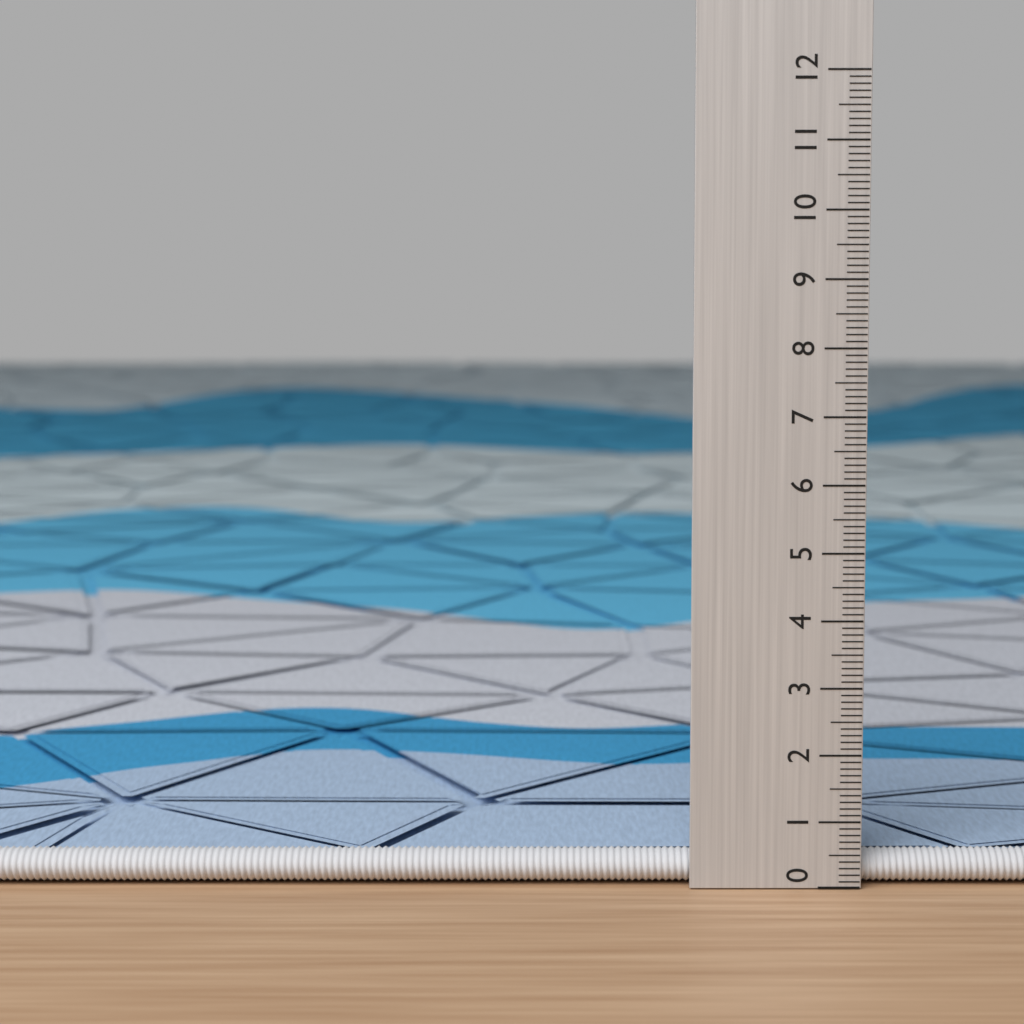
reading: 0.5 (no unit)
